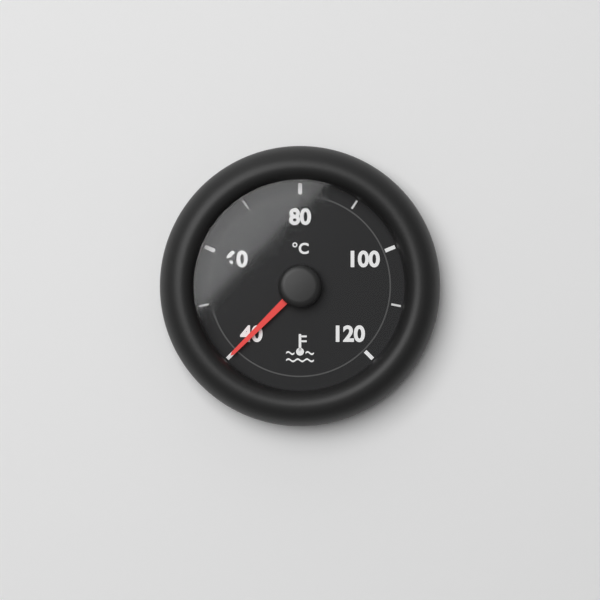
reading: 40 °C
